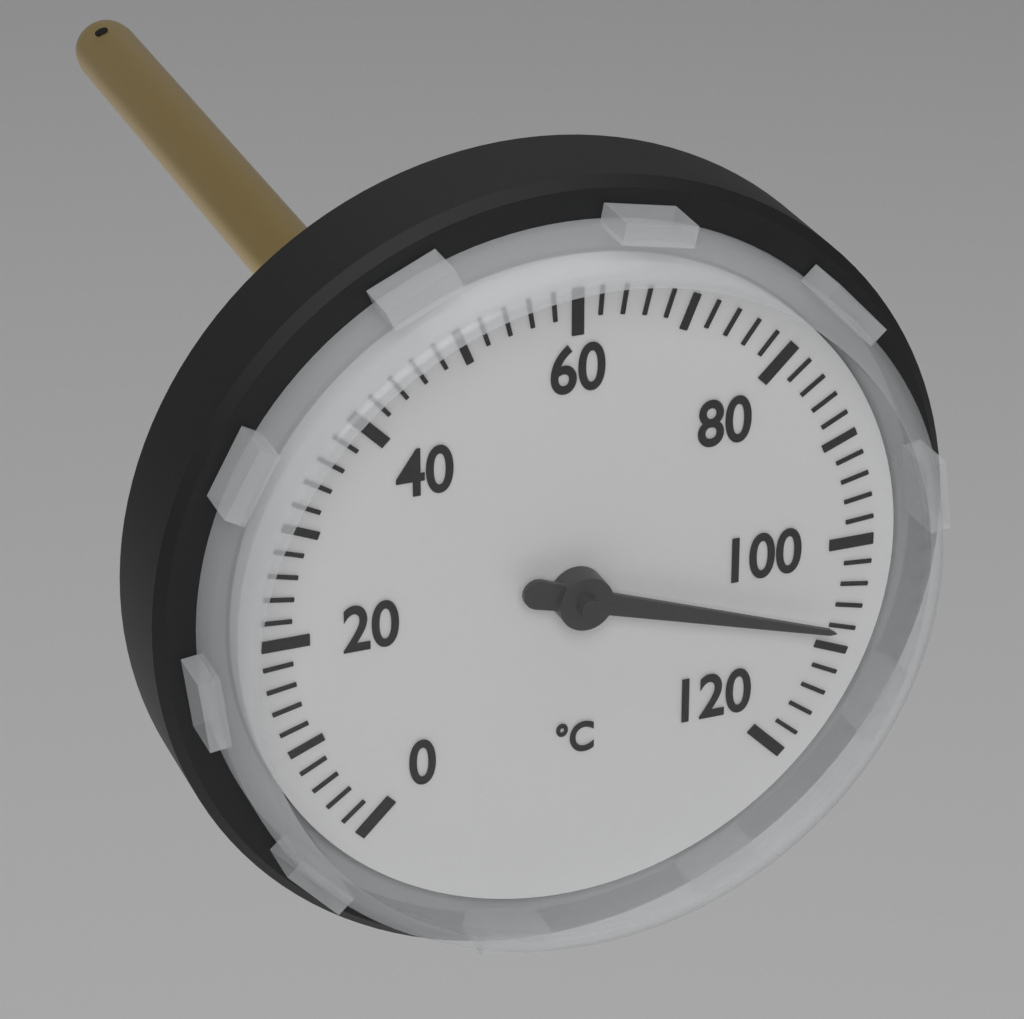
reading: 108 °C
